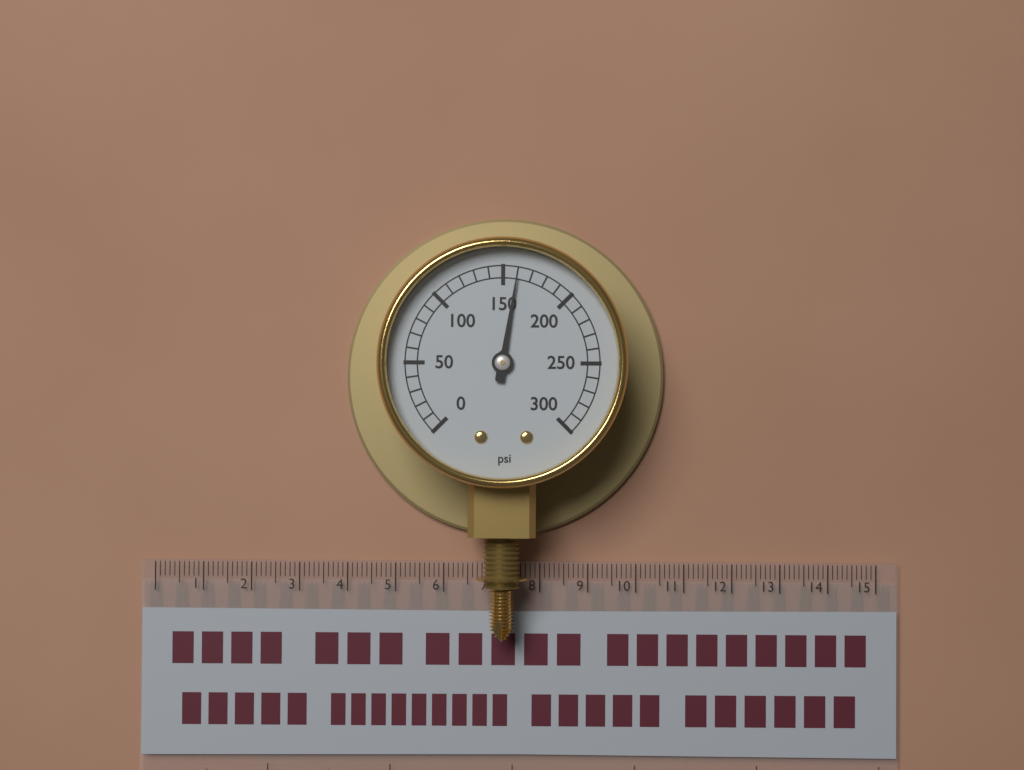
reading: 160 psi
